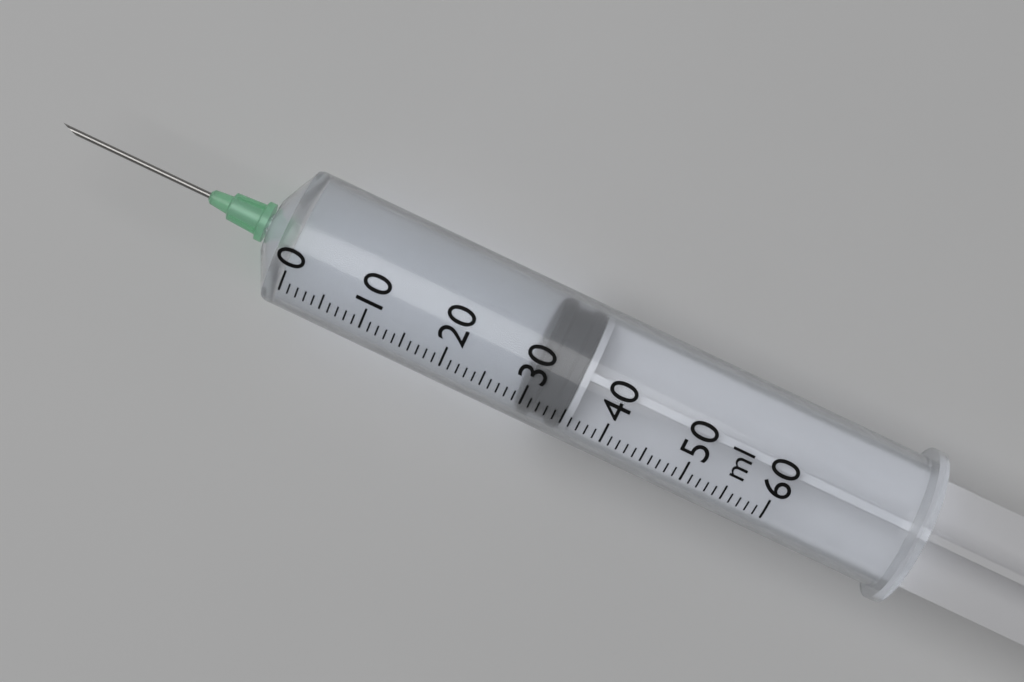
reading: 30 ml
